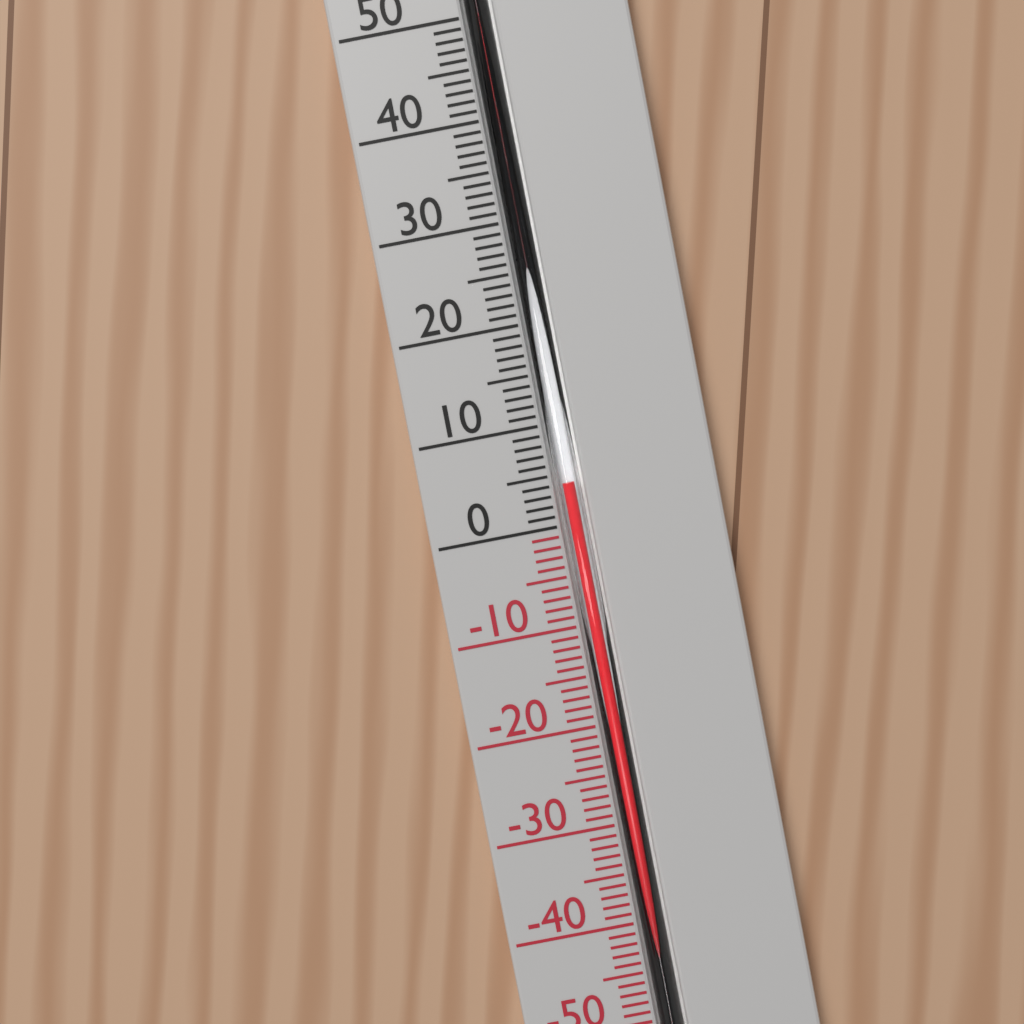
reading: 4 °C
